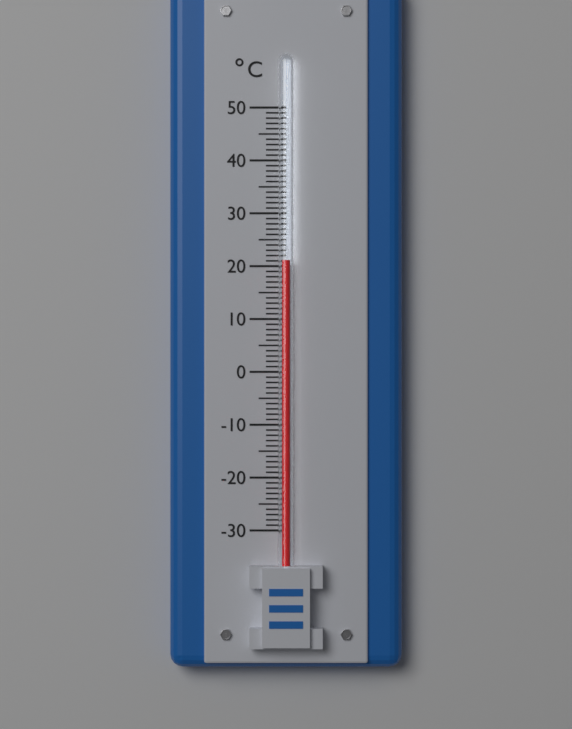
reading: 21 °C
